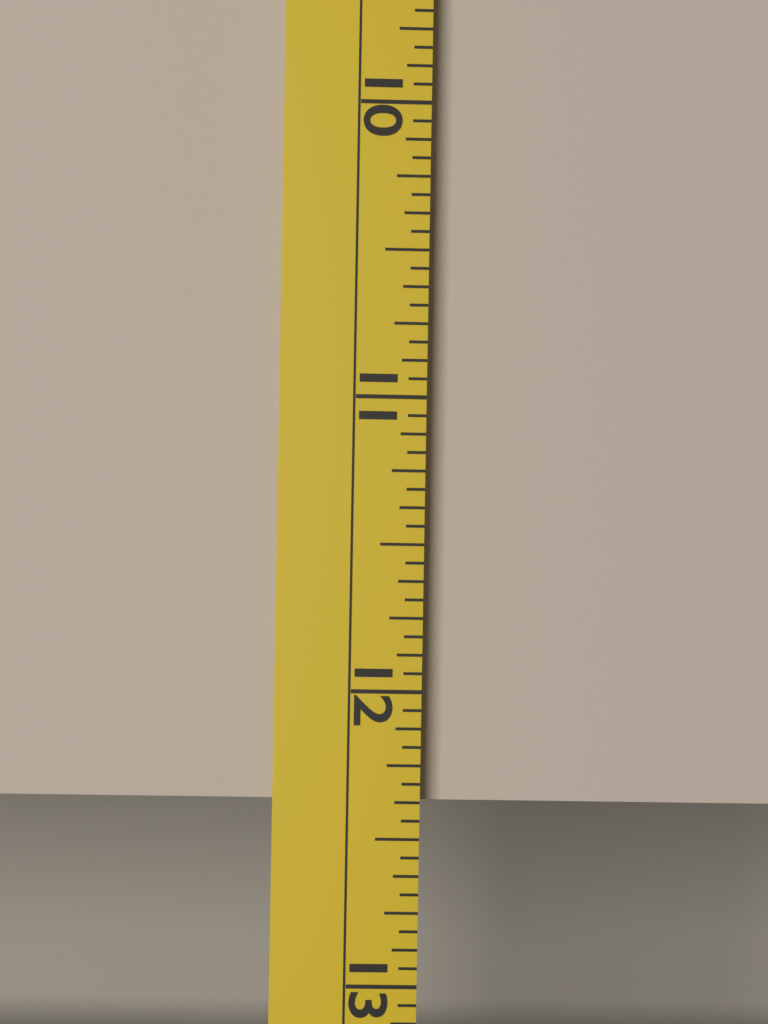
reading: 12.3750 (no unit)
